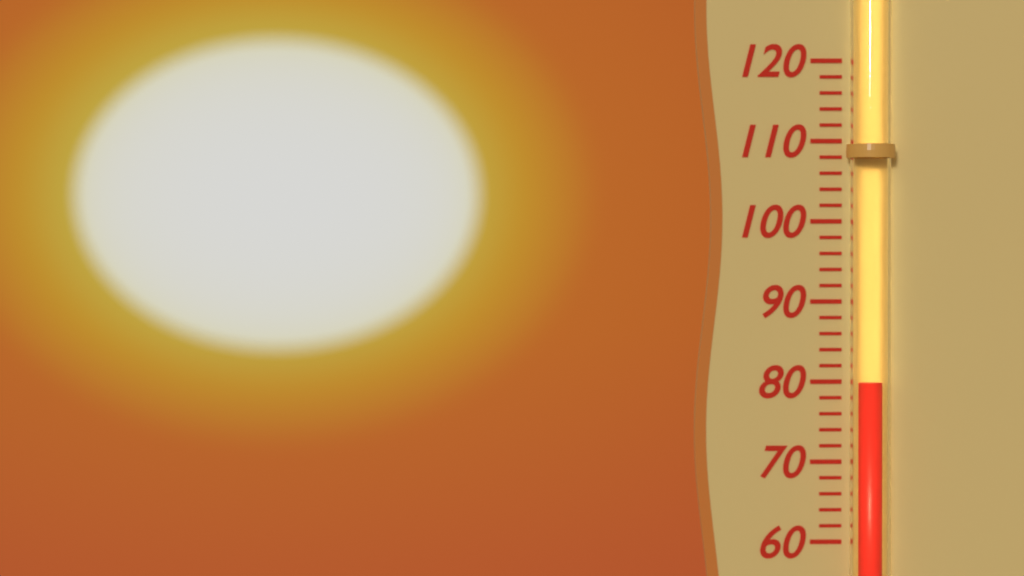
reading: 80 (no unit)
